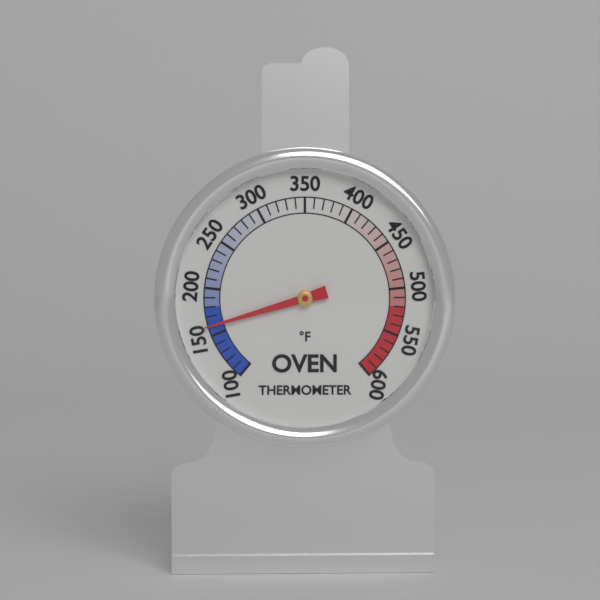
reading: 160 °F
